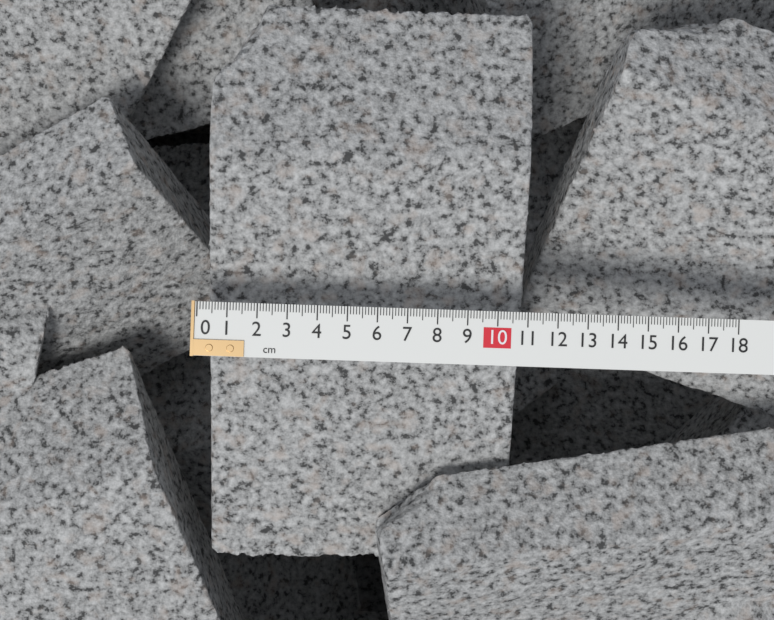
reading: 11.0 cm
